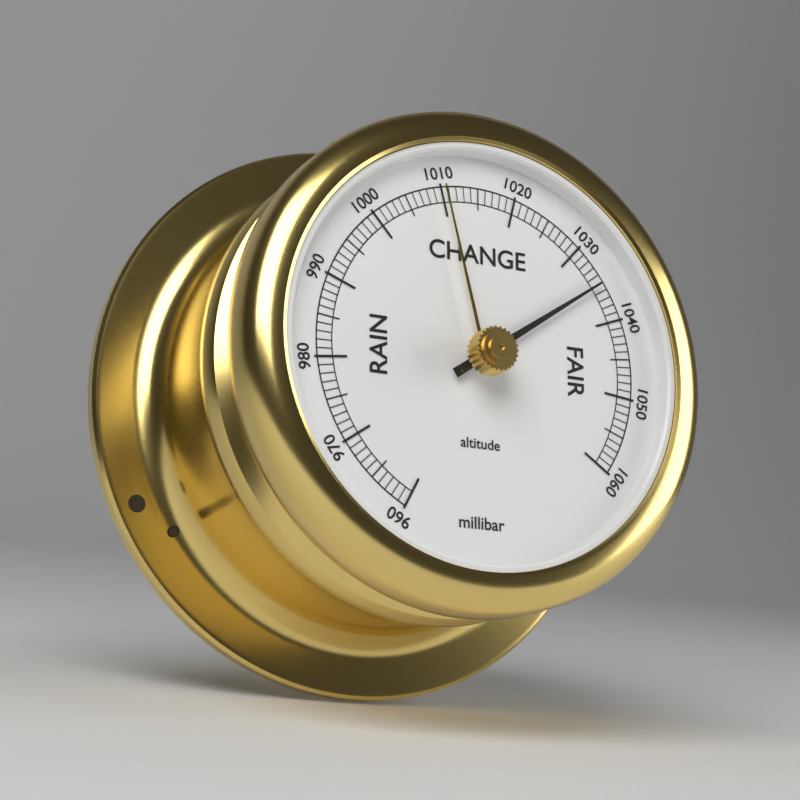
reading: 1035 millibar
